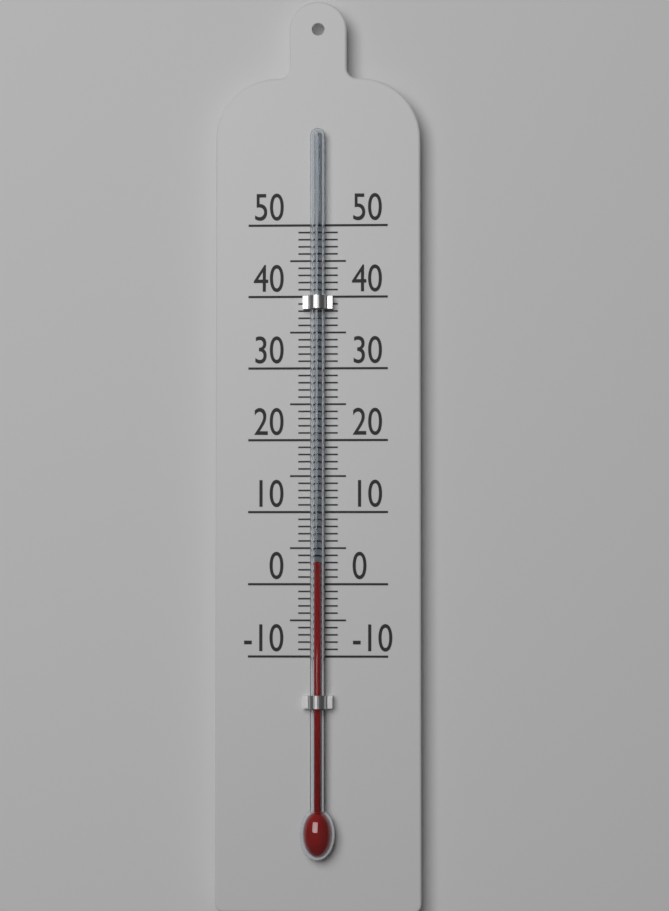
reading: 3 (no unit)
